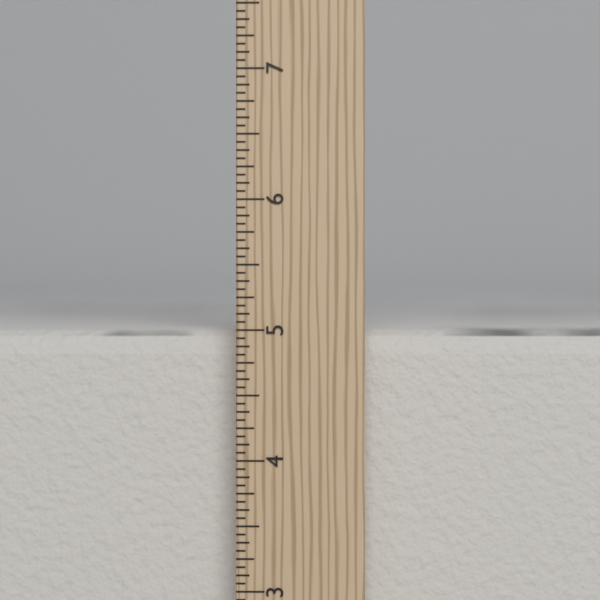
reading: 5.0000 in
